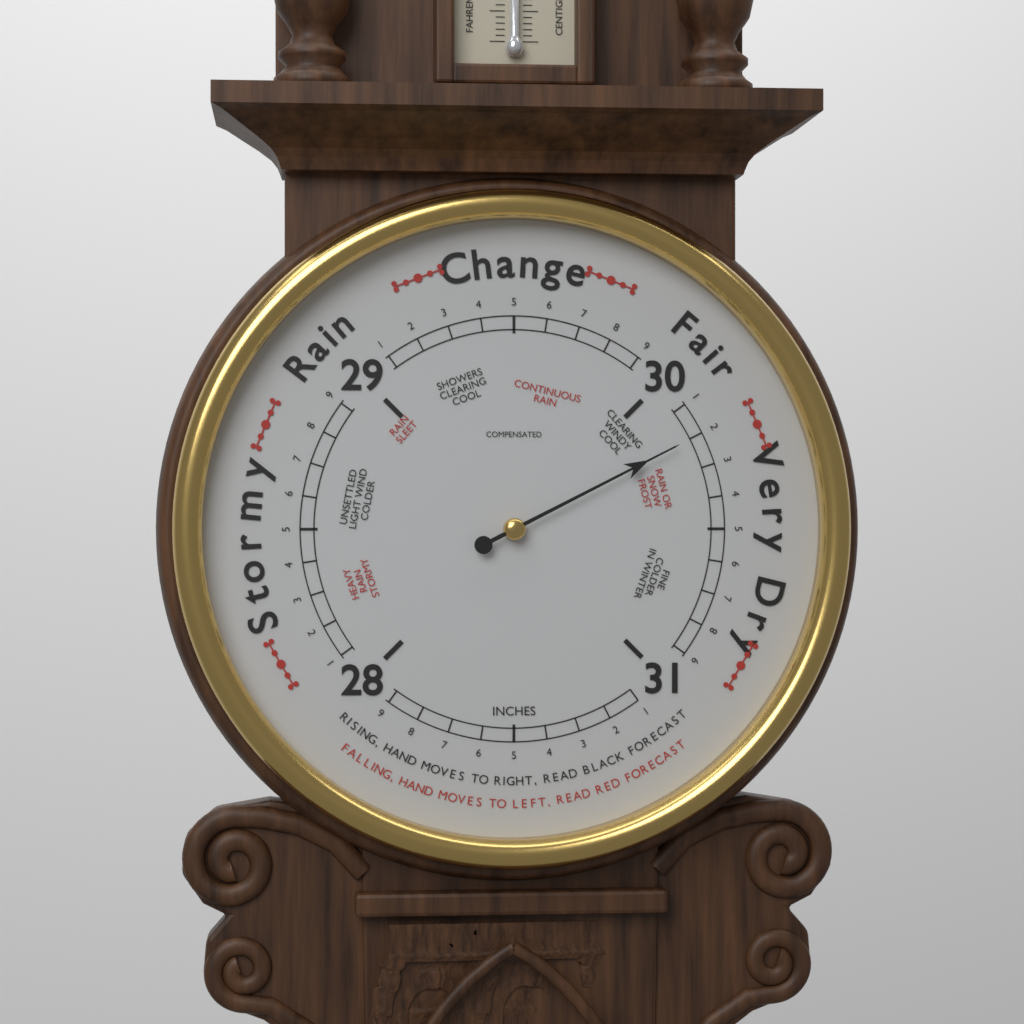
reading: 30.2 inHg
